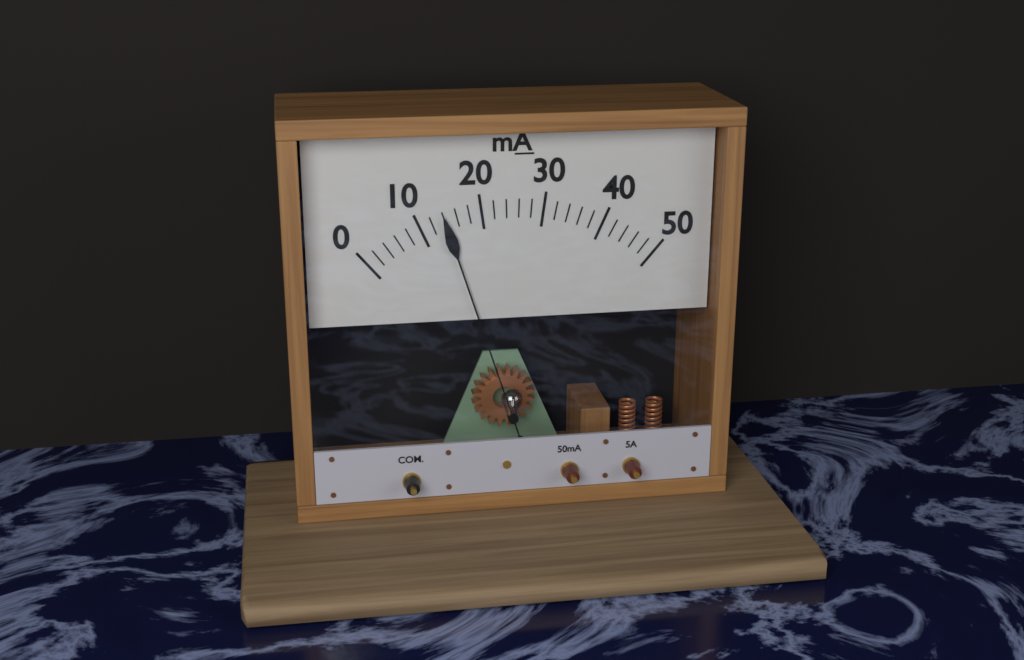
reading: 14 mA
